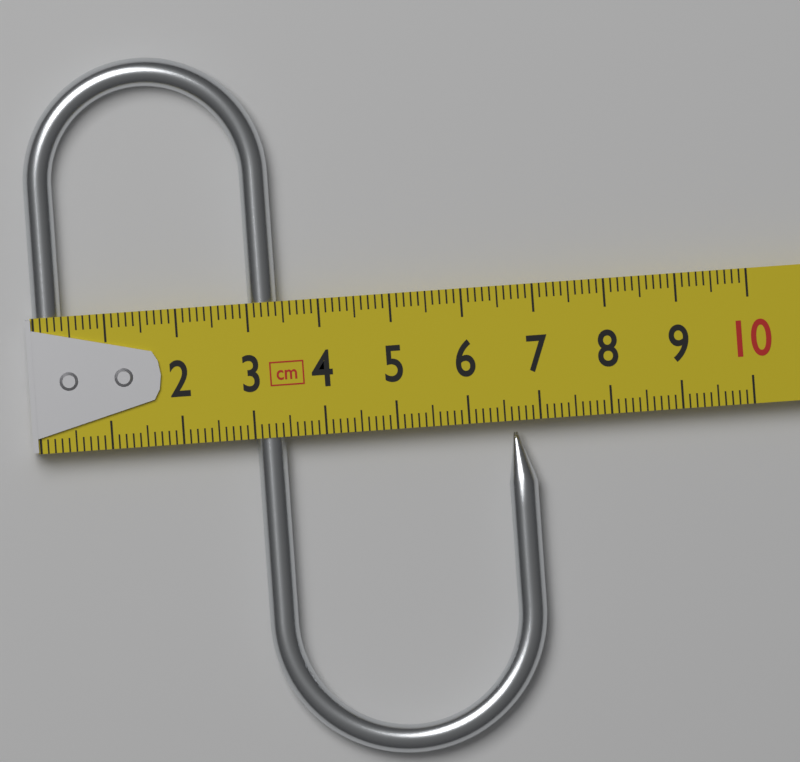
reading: 6.9 cm
